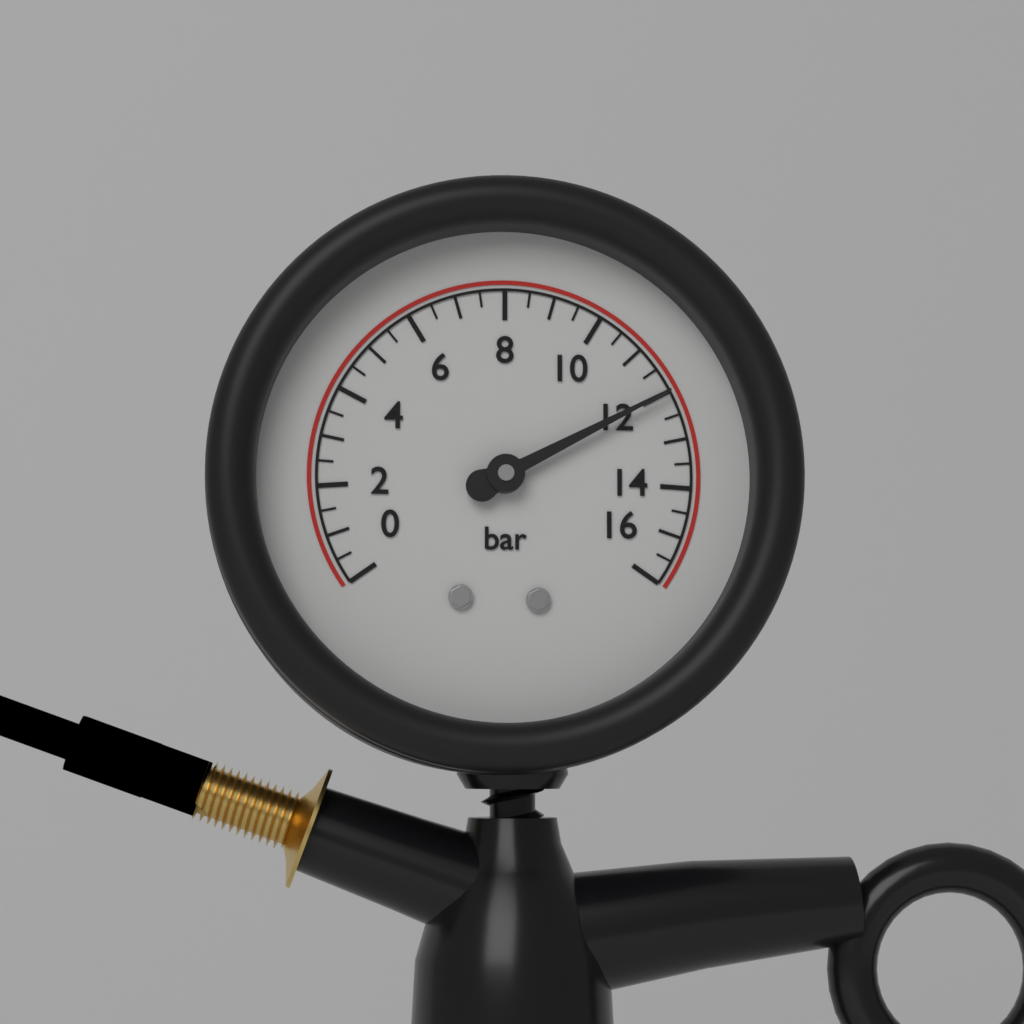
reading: 12.0 bar
